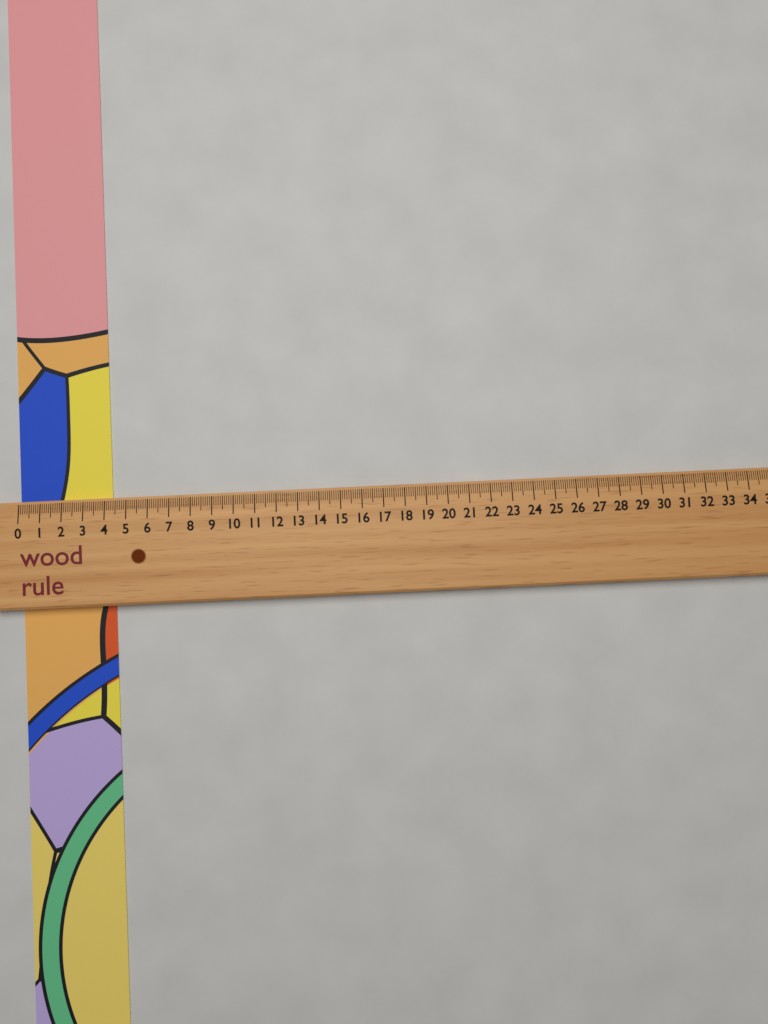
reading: 4.3 (no unit)
